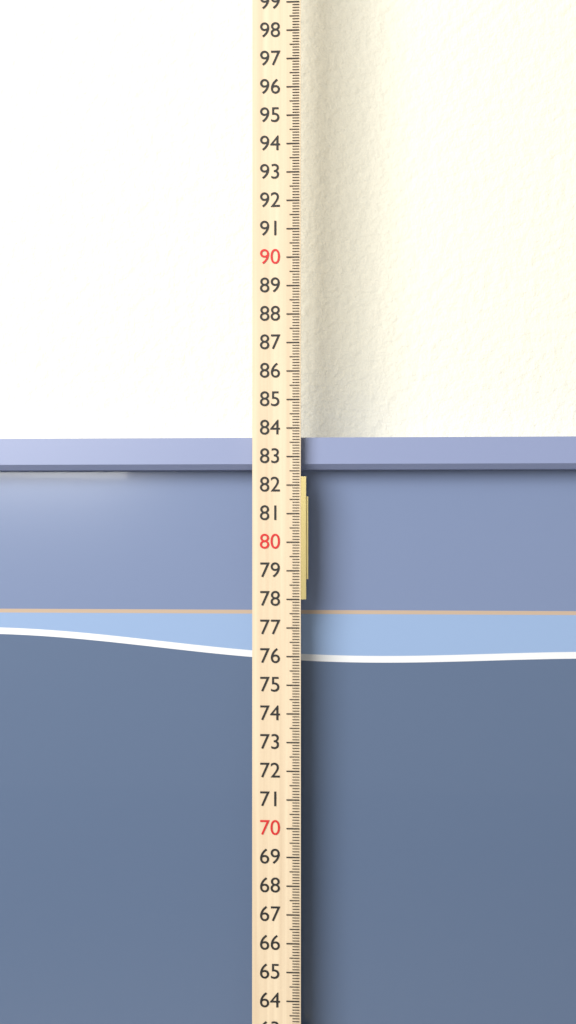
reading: 83.7 cm
